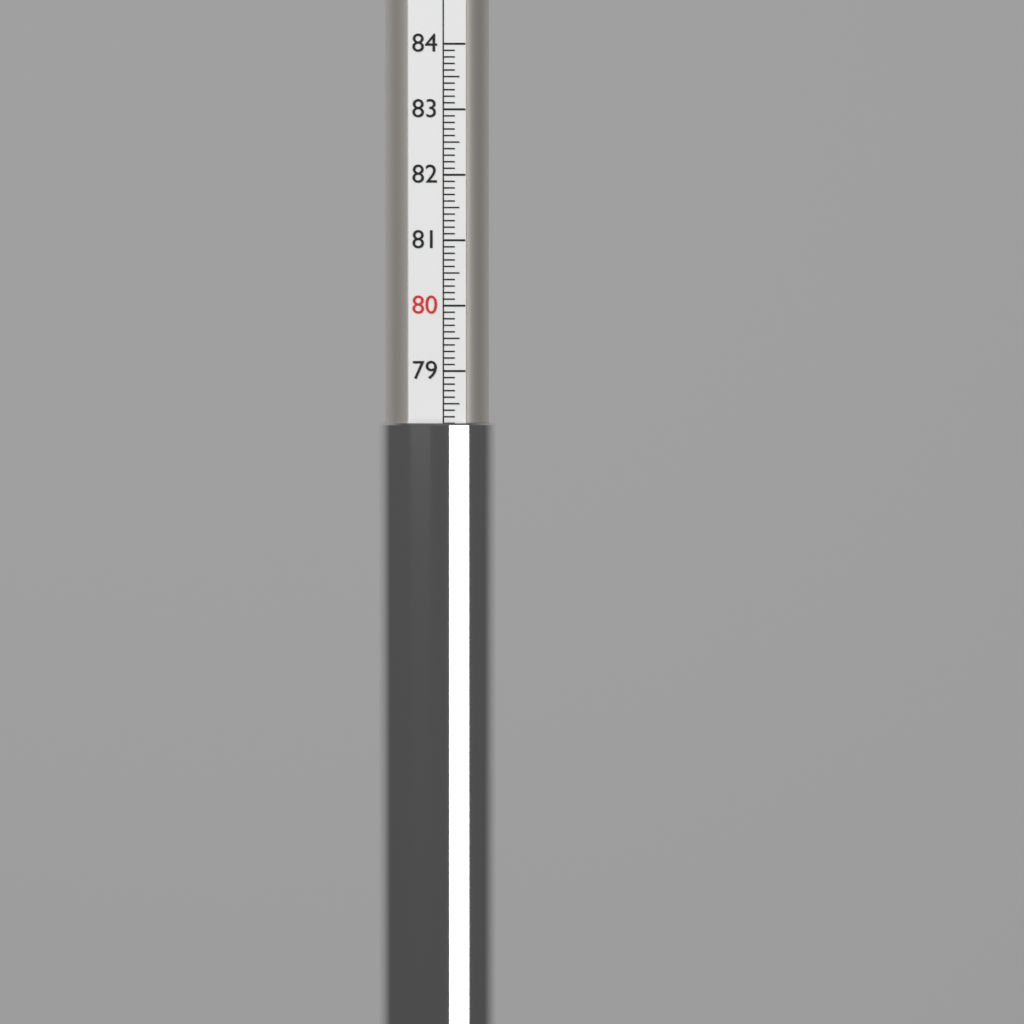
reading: 78.2 (no unit)
